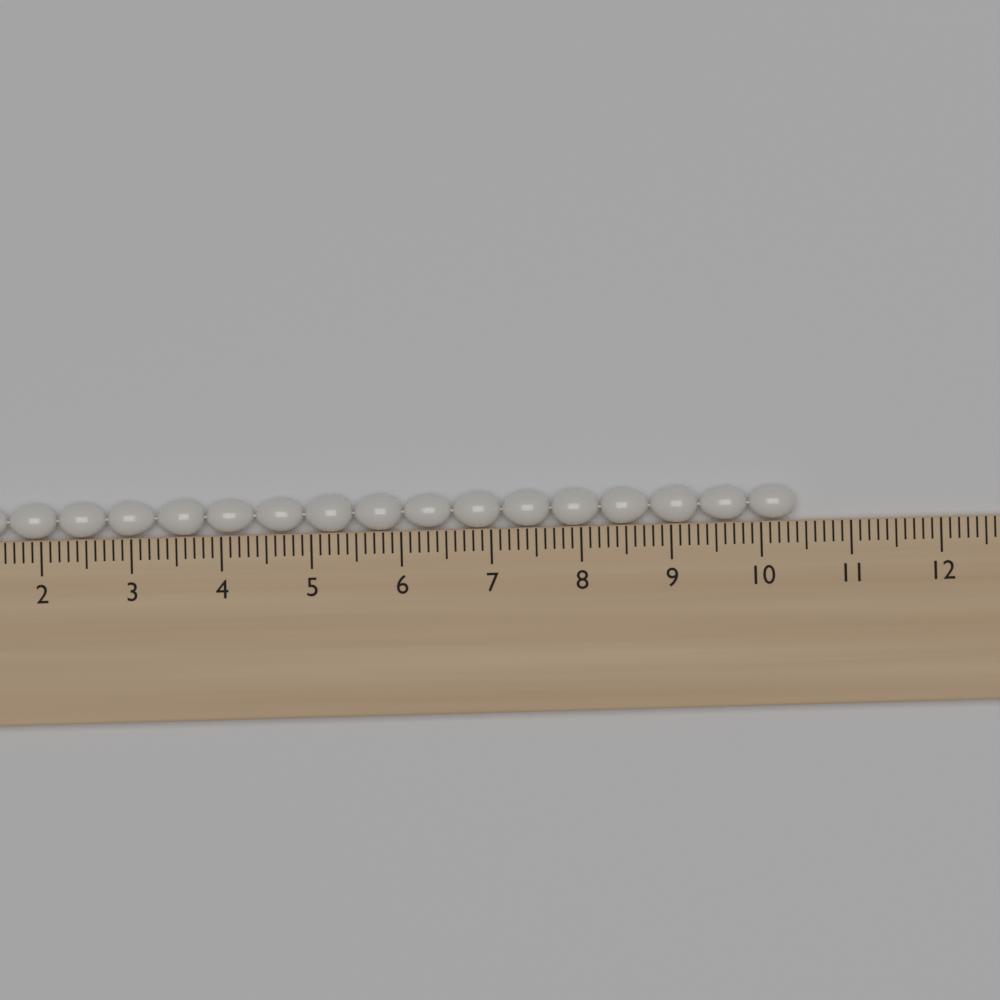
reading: 10.4 cm
